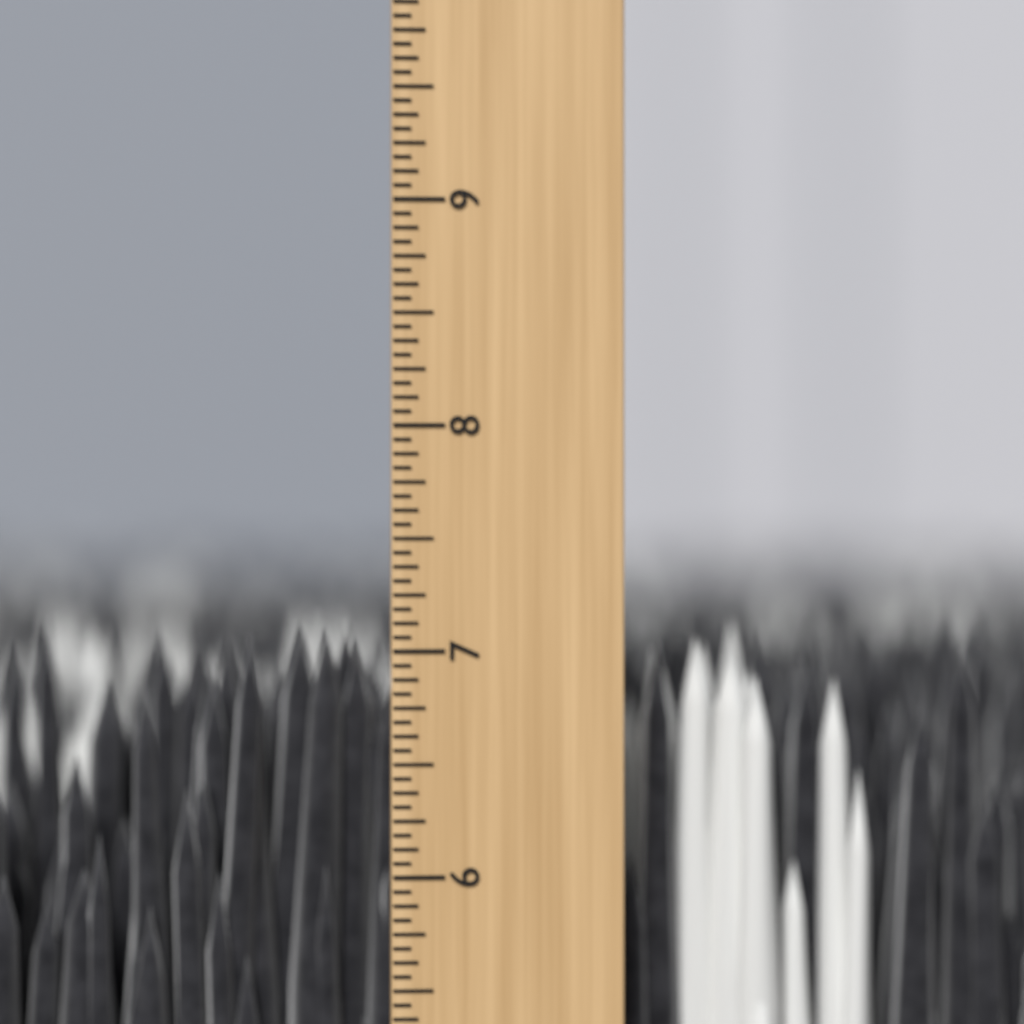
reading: 7.1250 inch
